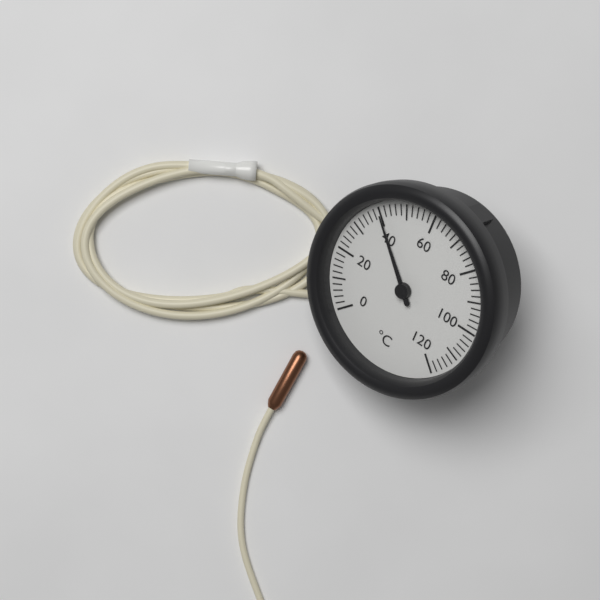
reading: 40 °C
